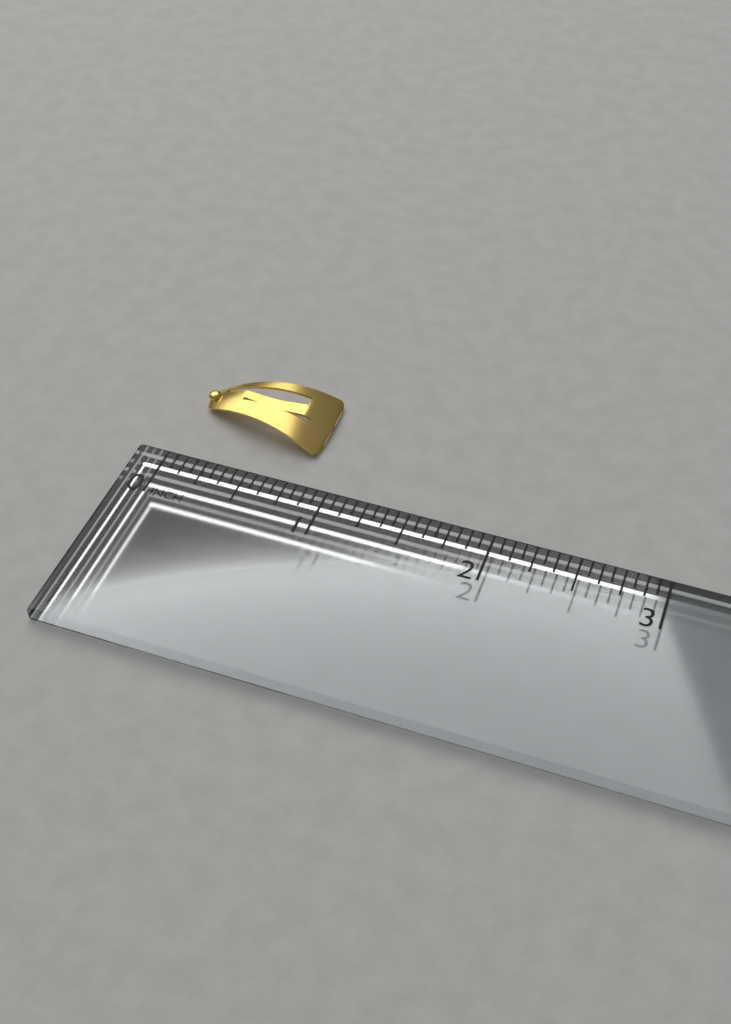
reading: 0.8125 in
